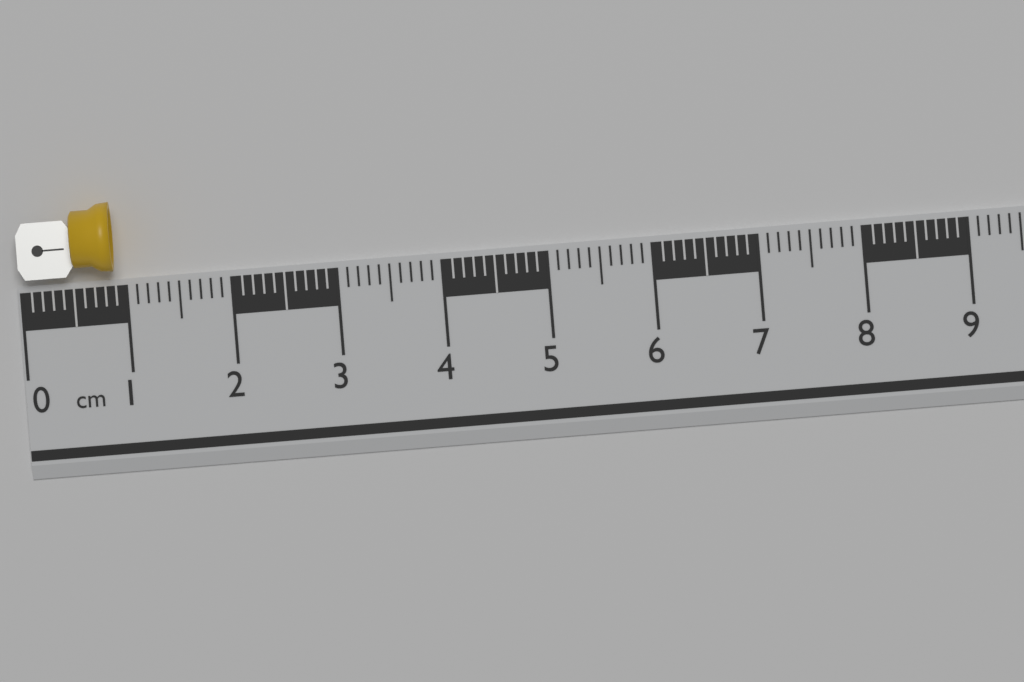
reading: 0.9 cm
